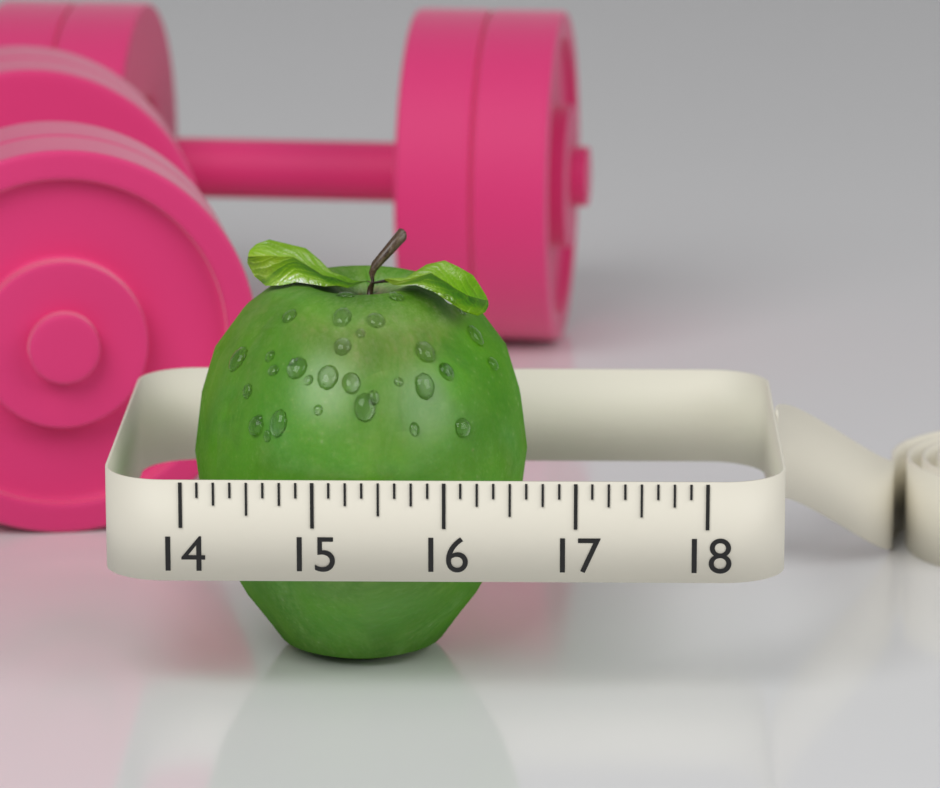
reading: 16.625 (no unit)
